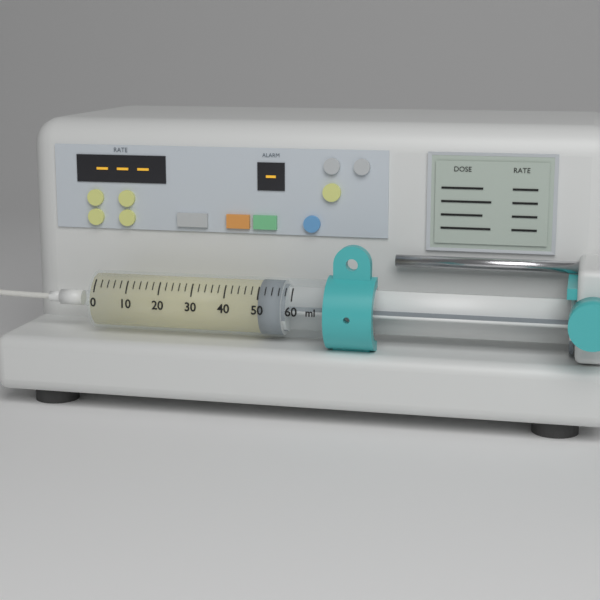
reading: 50 ml
